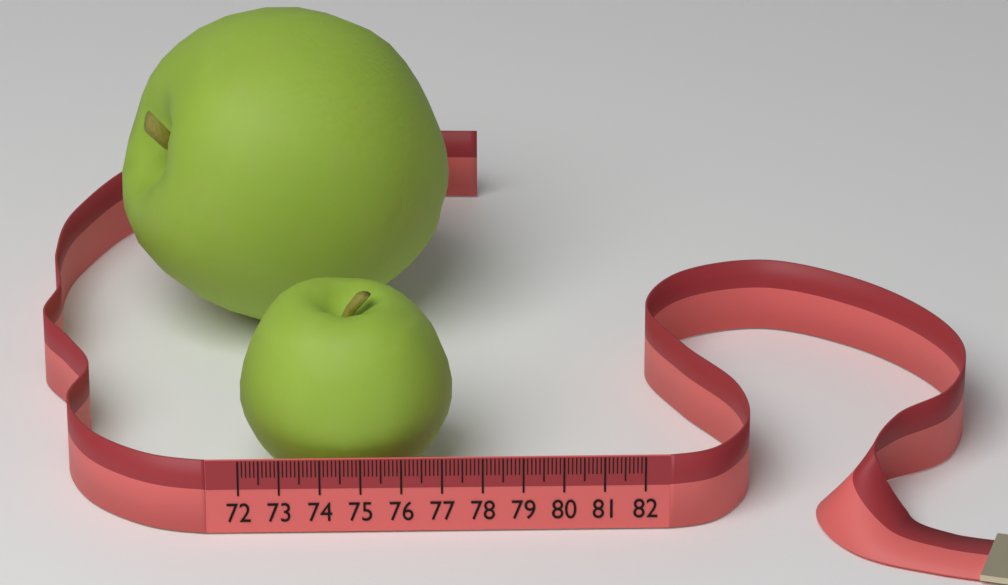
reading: 77.3 (no unit)
